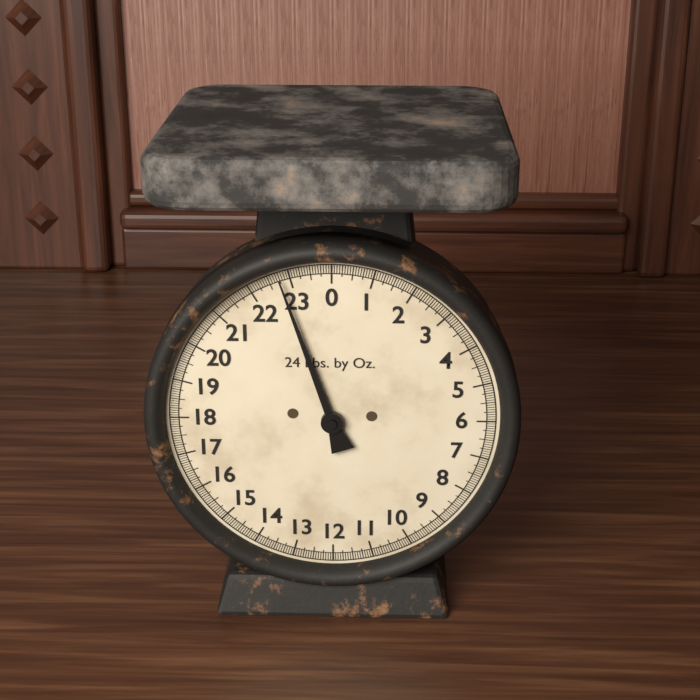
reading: 22.7500 lb
